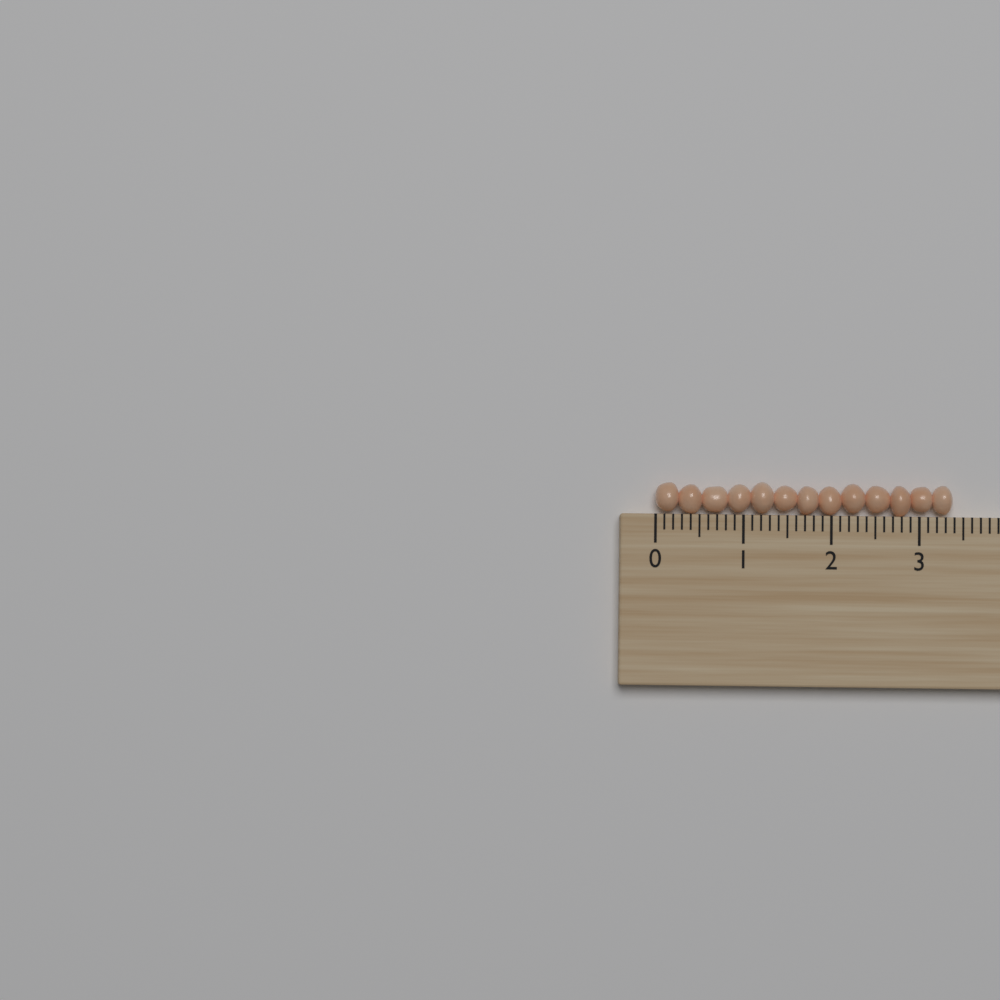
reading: 3.4 (no unit)
